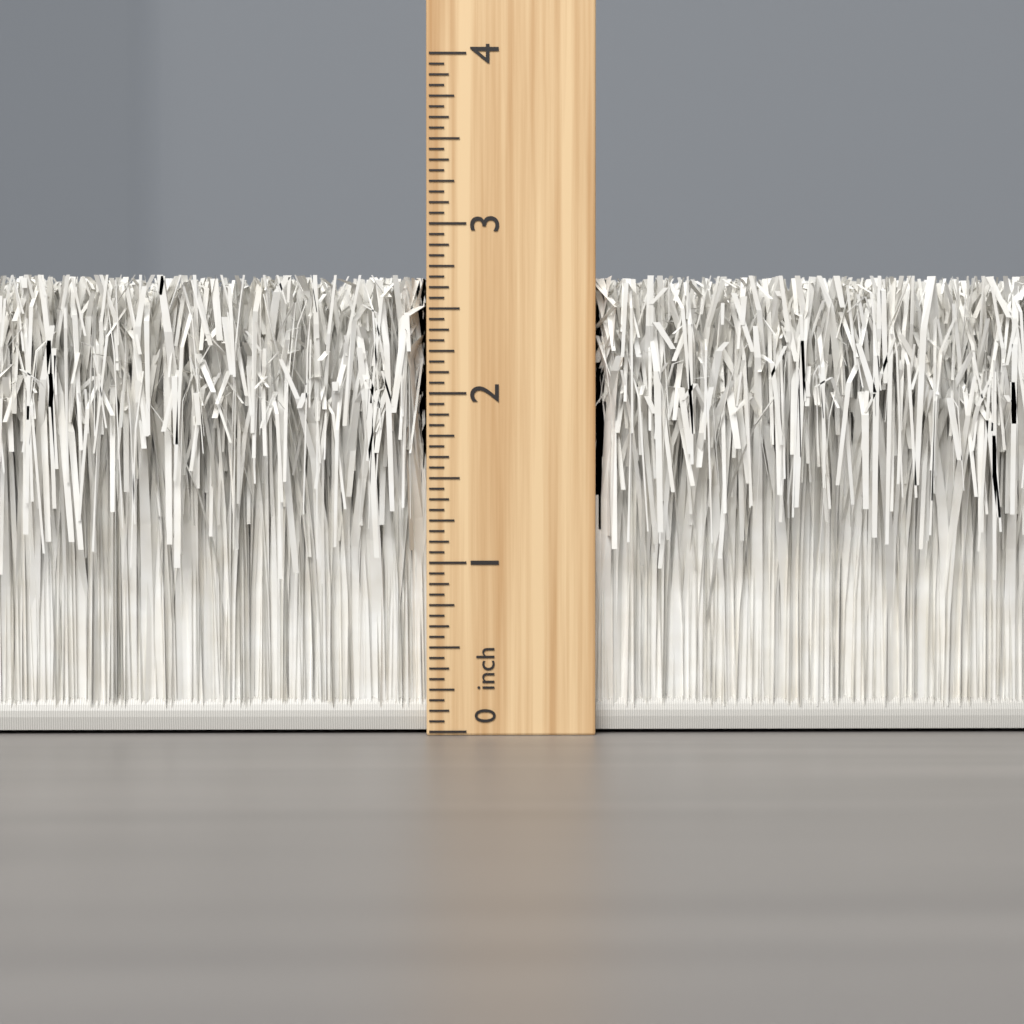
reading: 2.6875 inch
